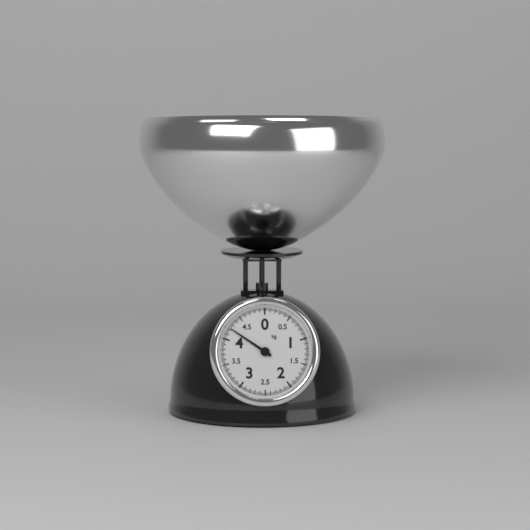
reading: 4.225 kg
